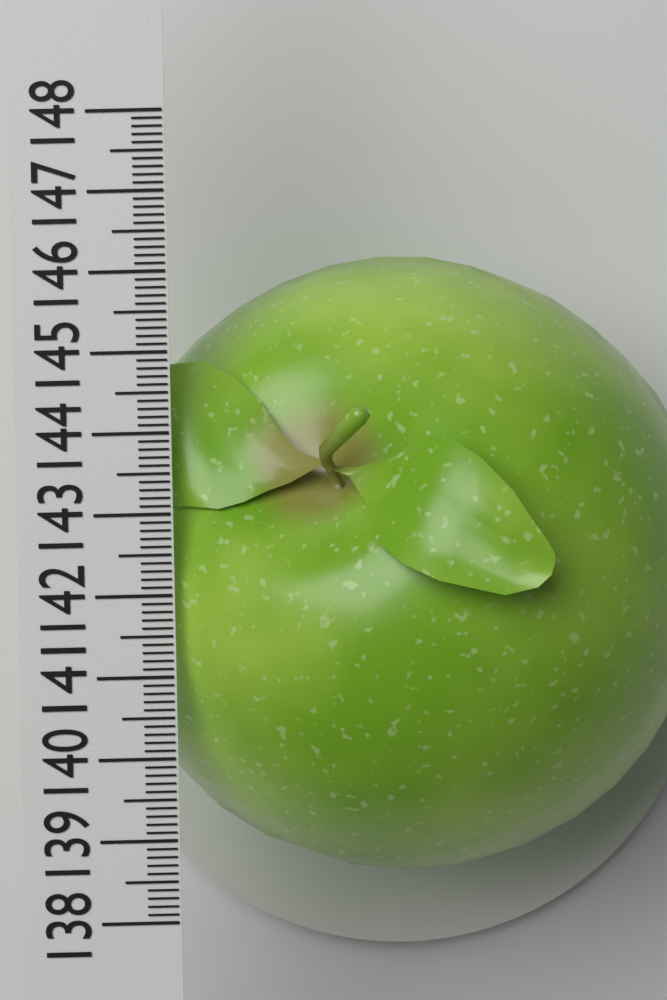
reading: 146.2 (no unit)
